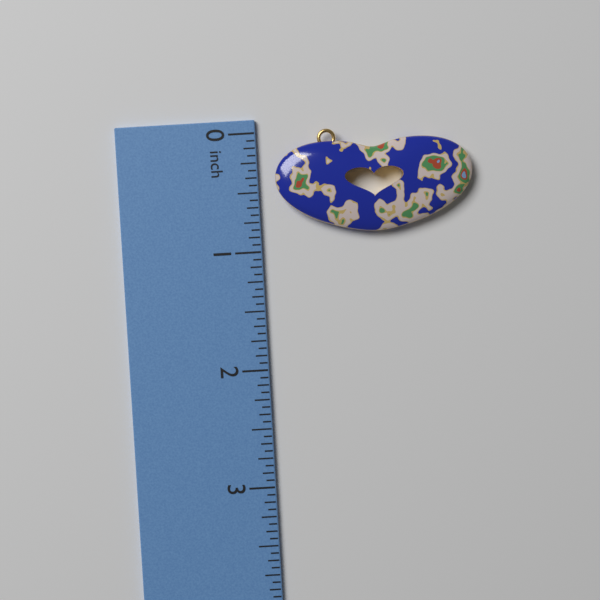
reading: 0.8750 in
